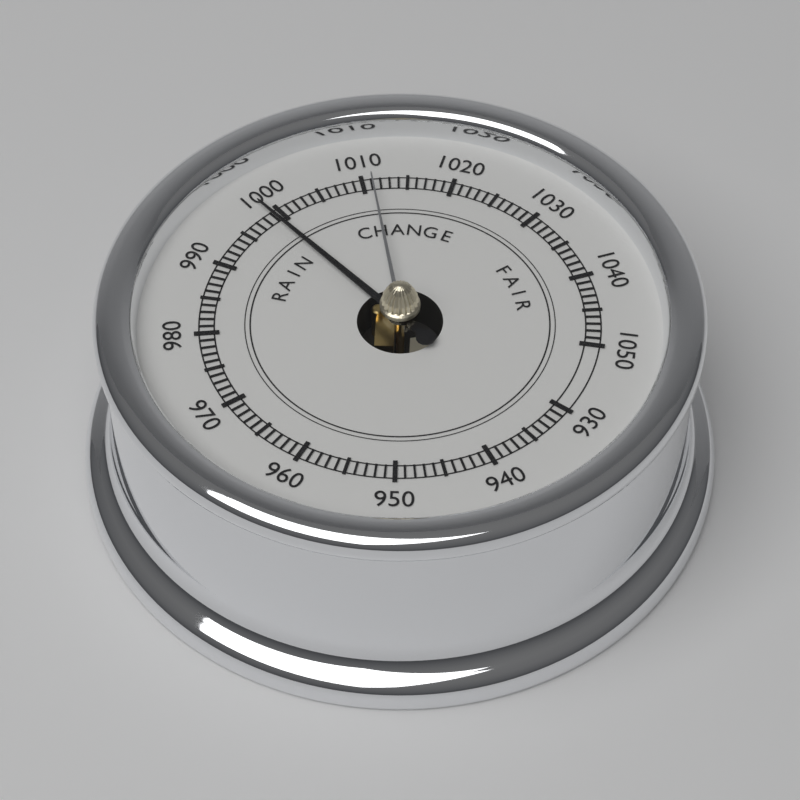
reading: 999 (no unit)
